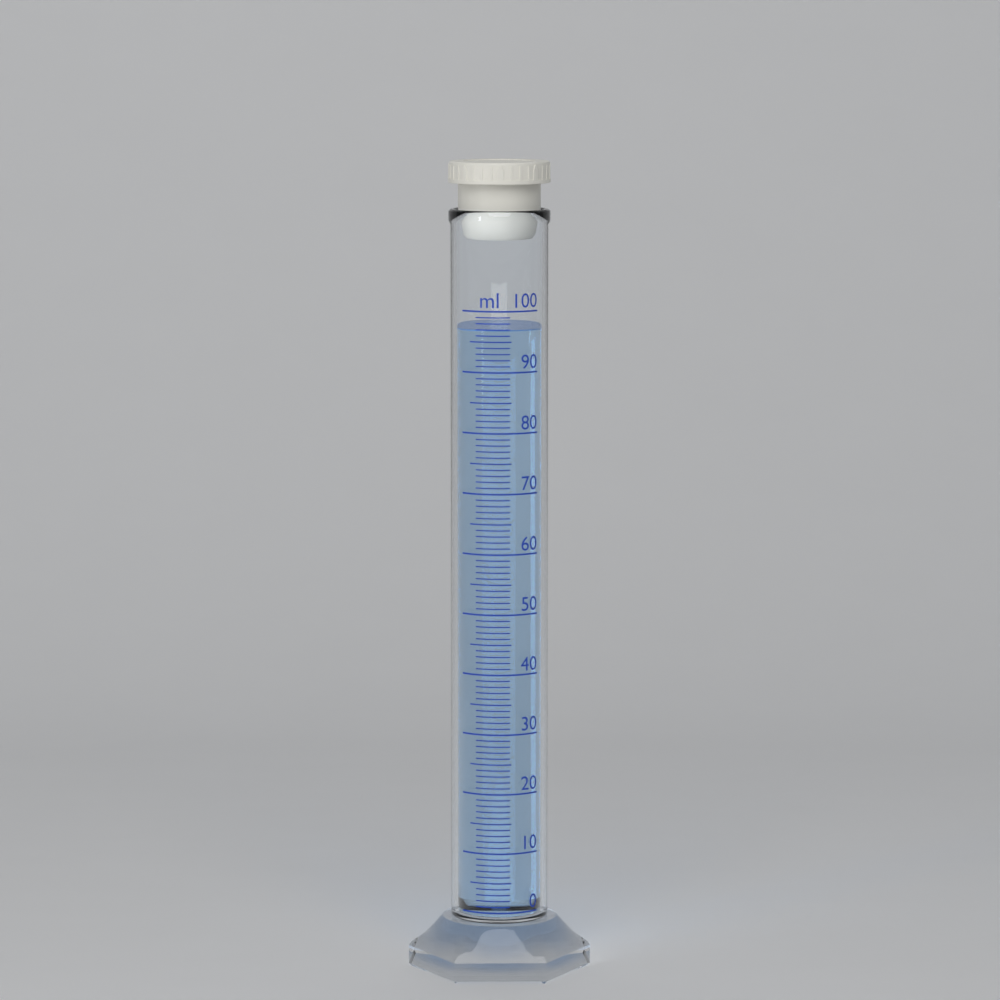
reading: 97 ml
